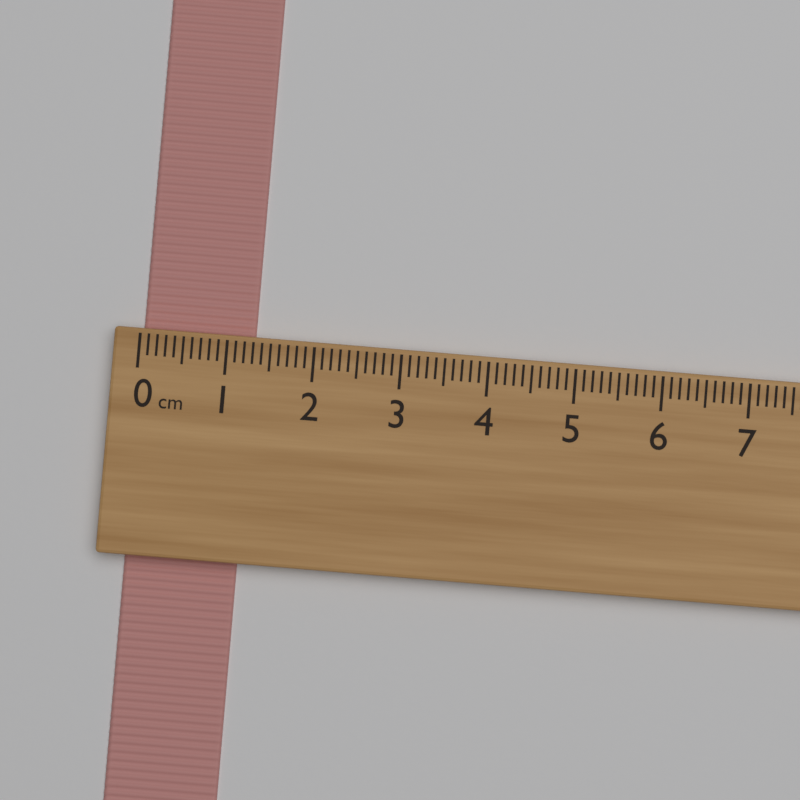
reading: 1.3 cm
